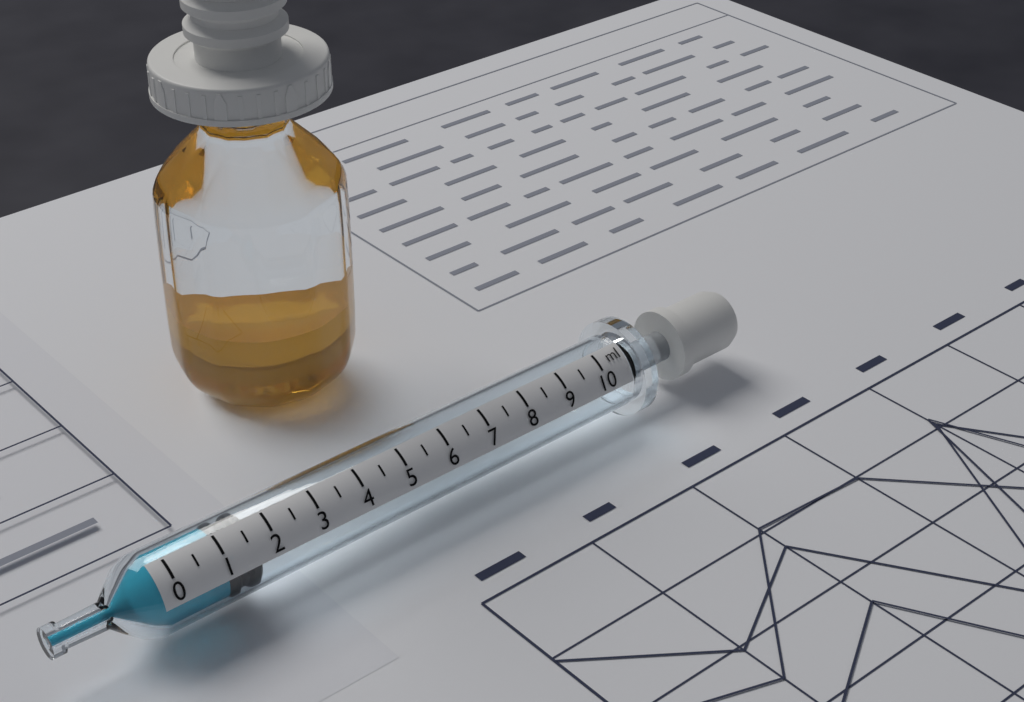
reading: 1.0 ml
